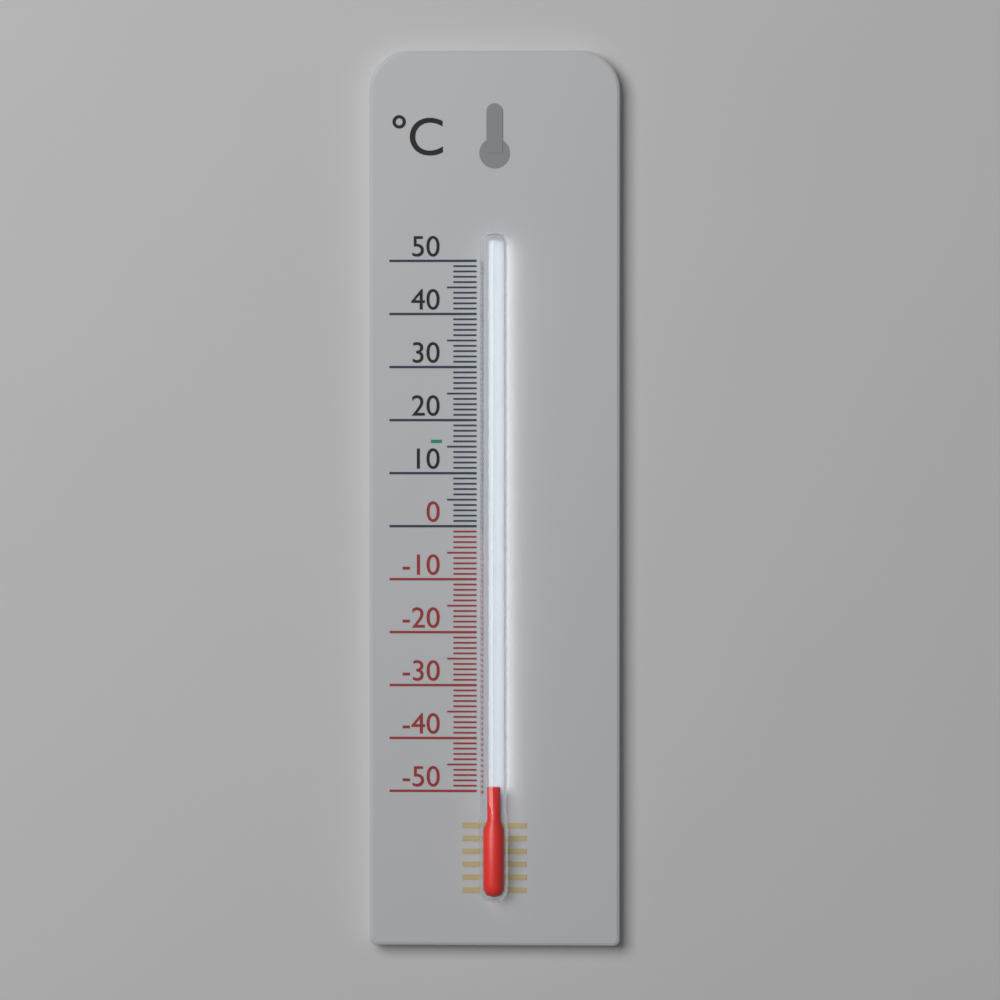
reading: -49 °C
